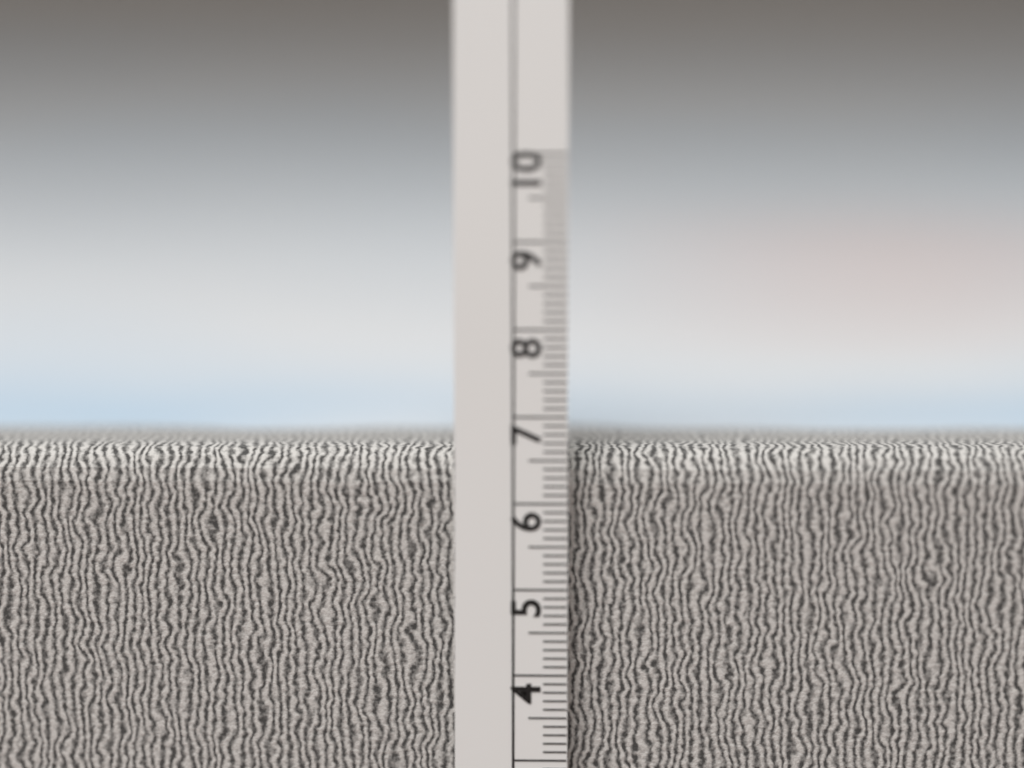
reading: 6.6 cm
